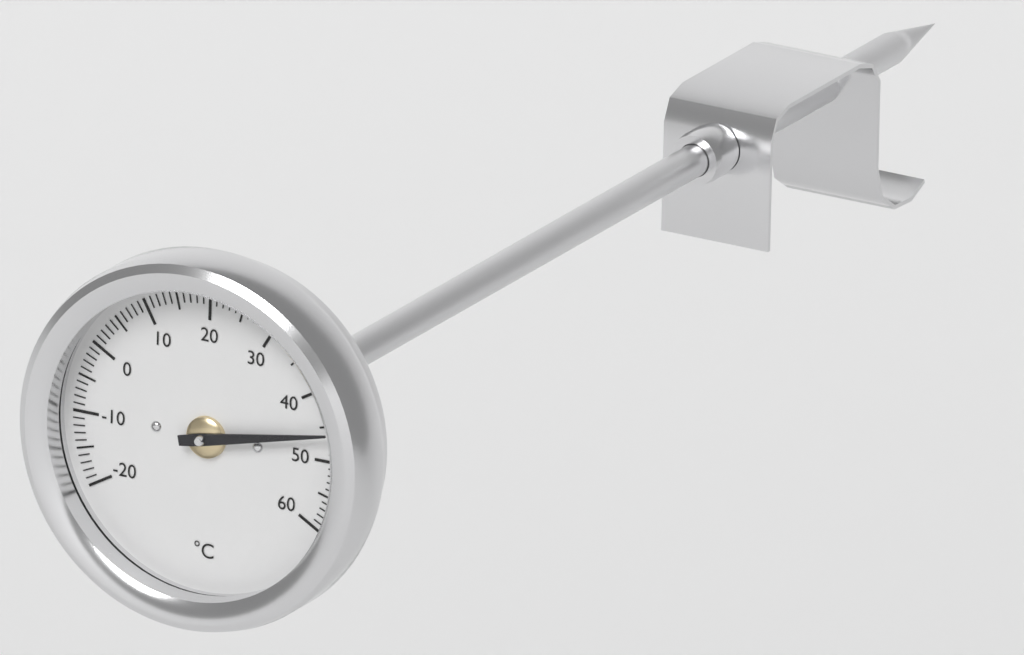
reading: 46 °C
